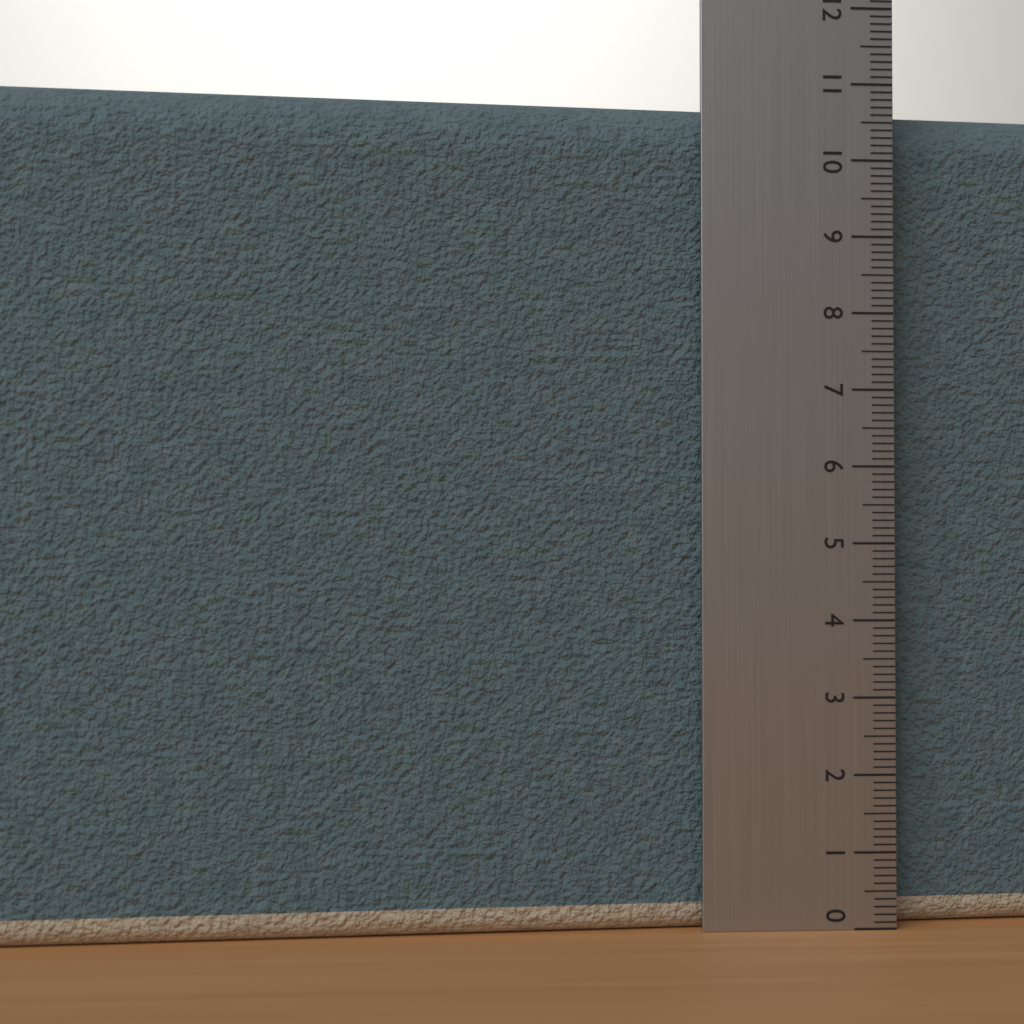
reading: 10.8 (no unit)
